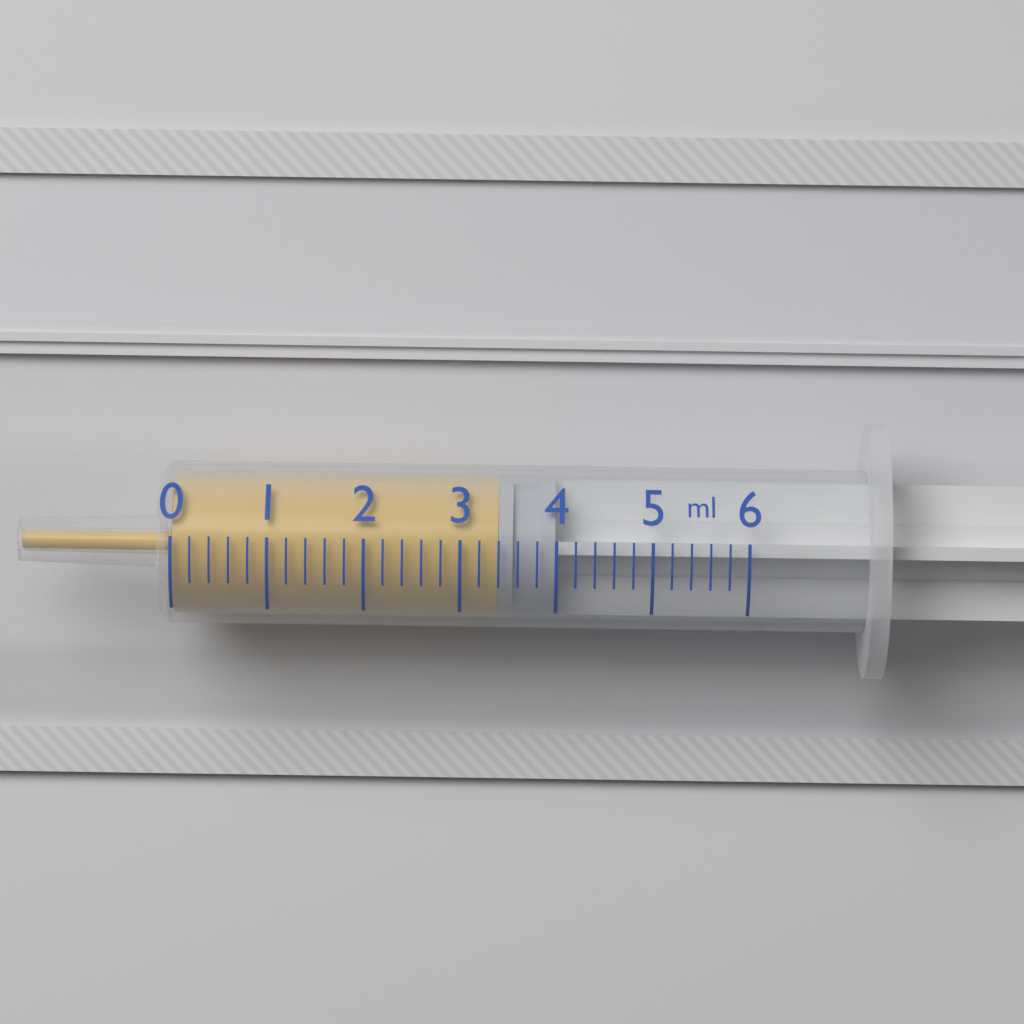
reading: 3.4 ml
